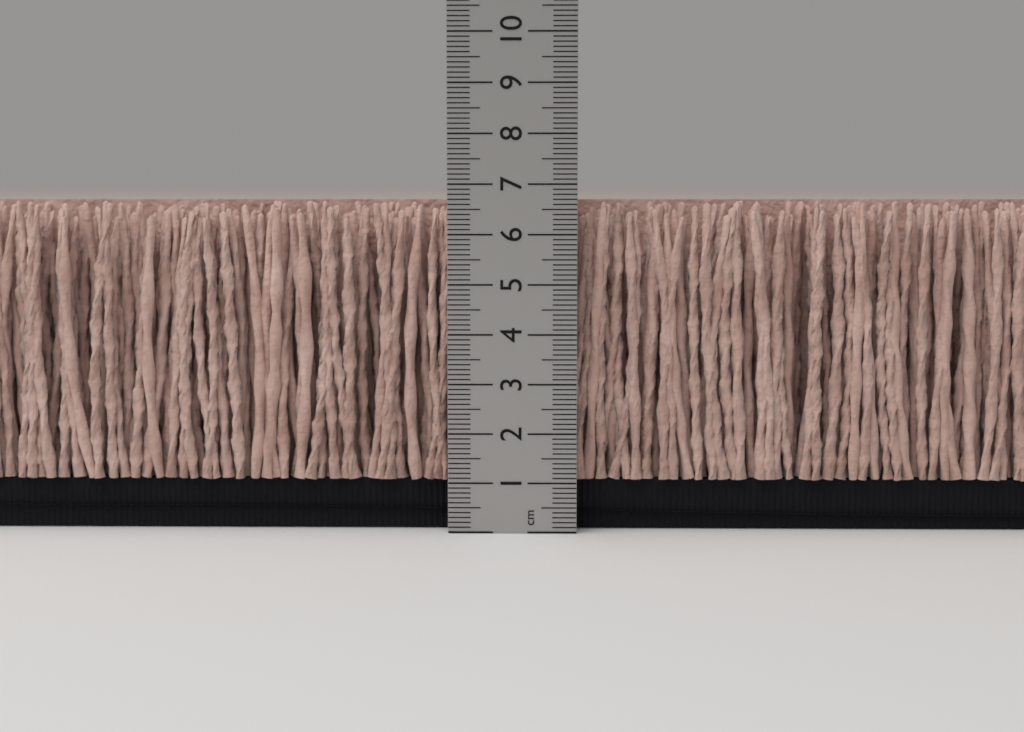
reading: 6.7 cm
